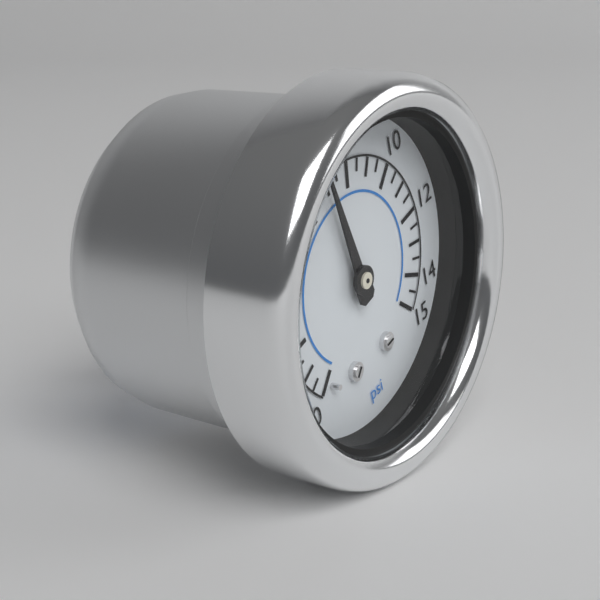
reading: 7.0 psi
